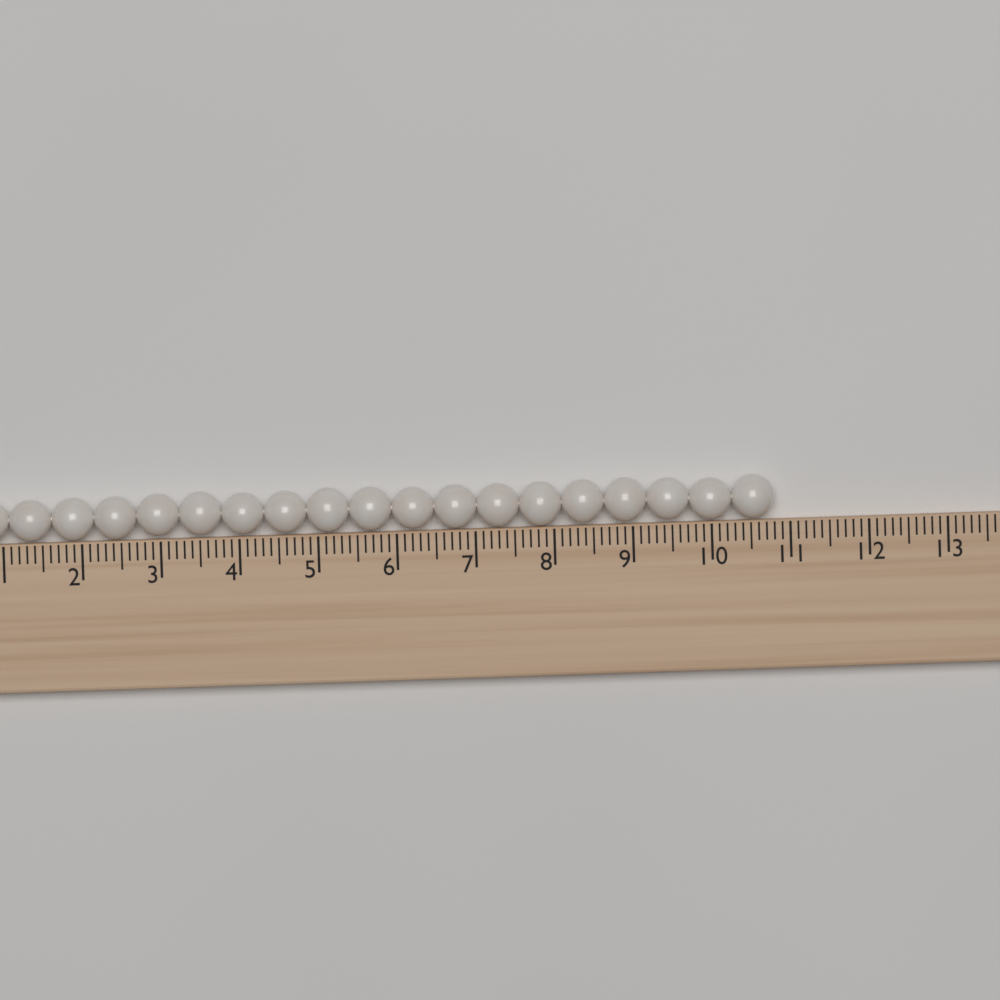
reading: 10.8 (no unit)
